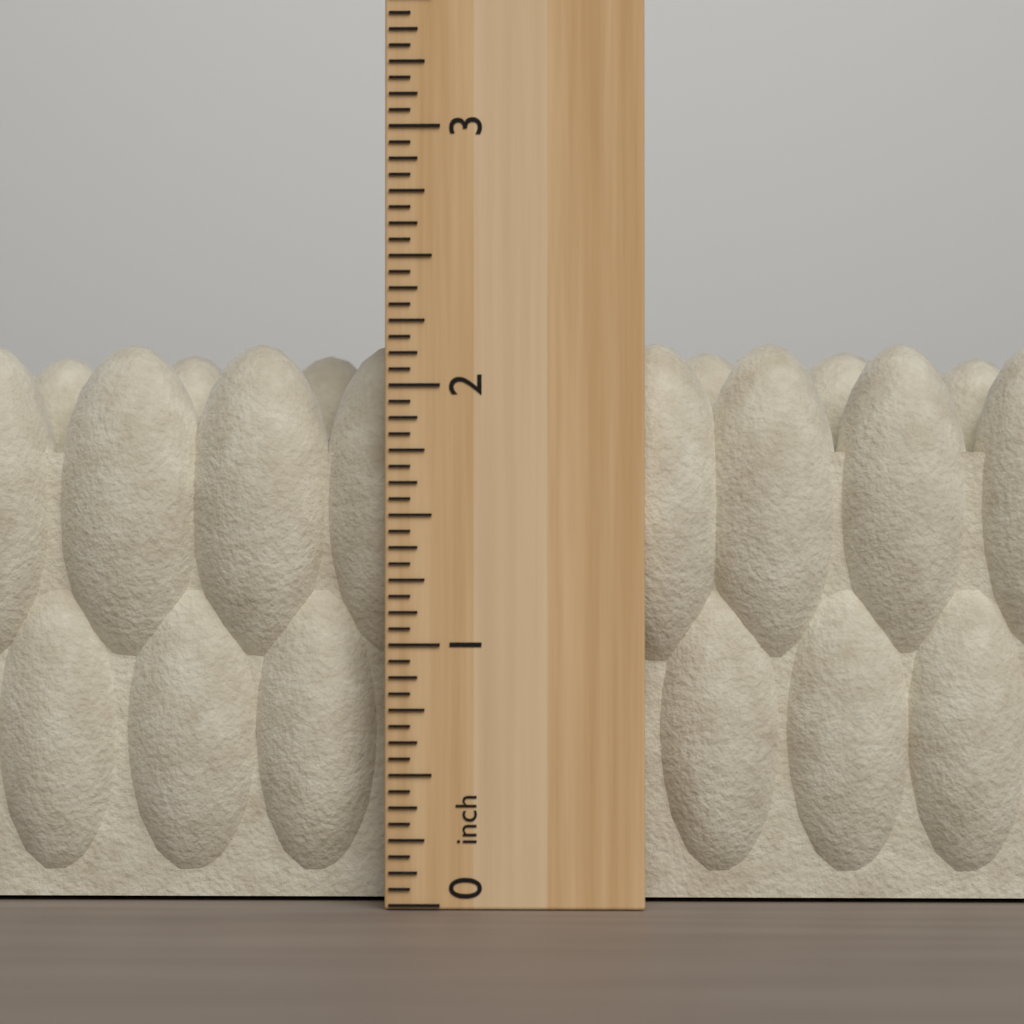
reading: 2.1875 inch
